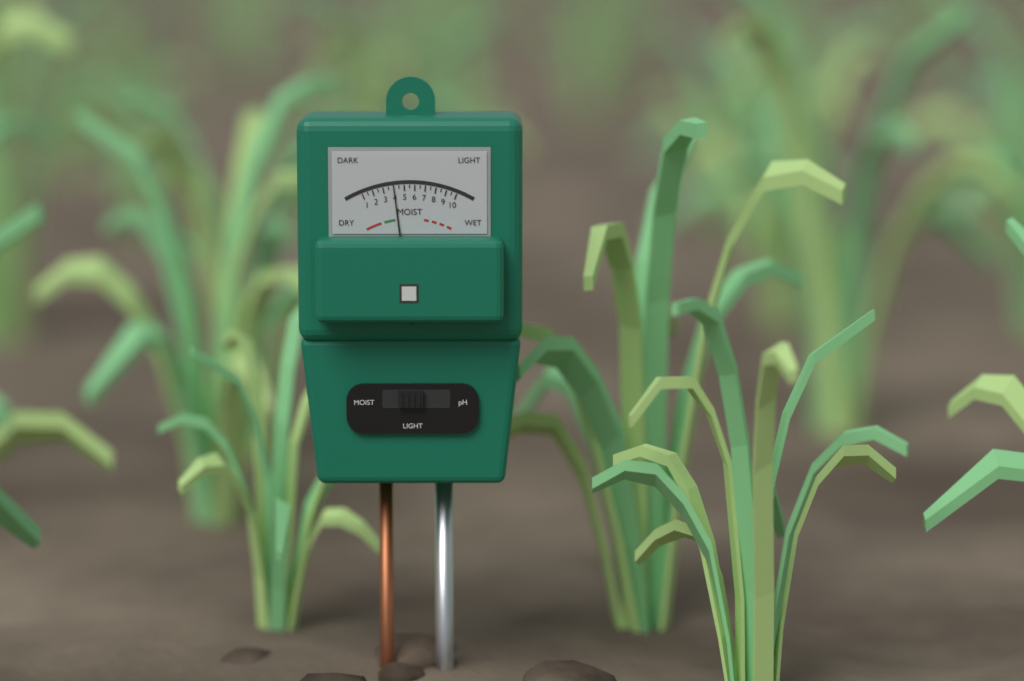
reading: 4.0 (no unit)
